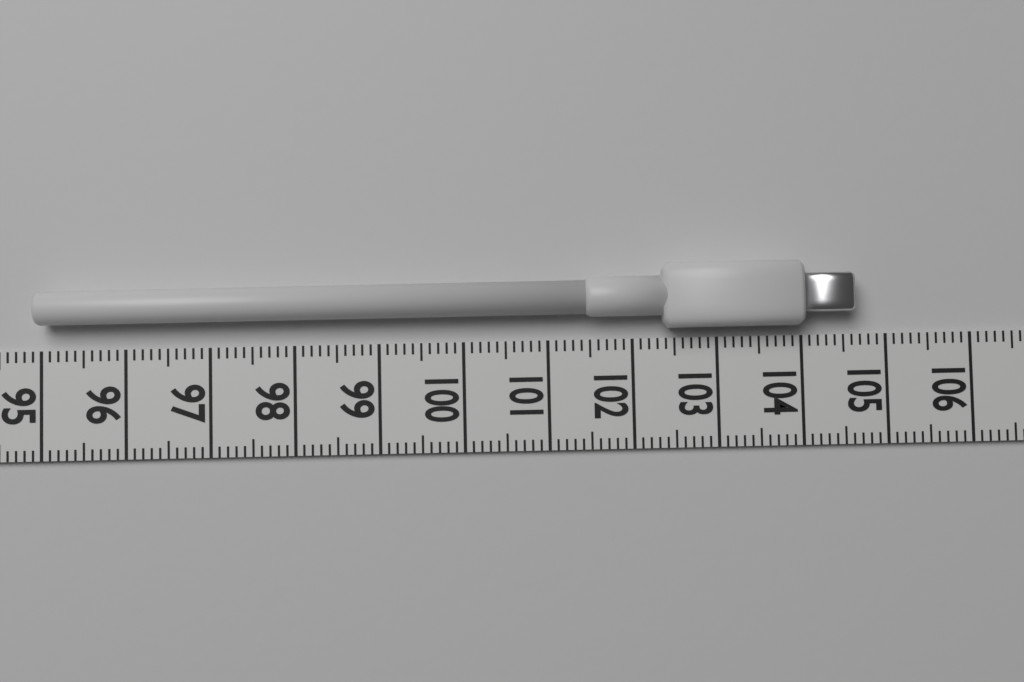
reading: 104.6 (no unit)
